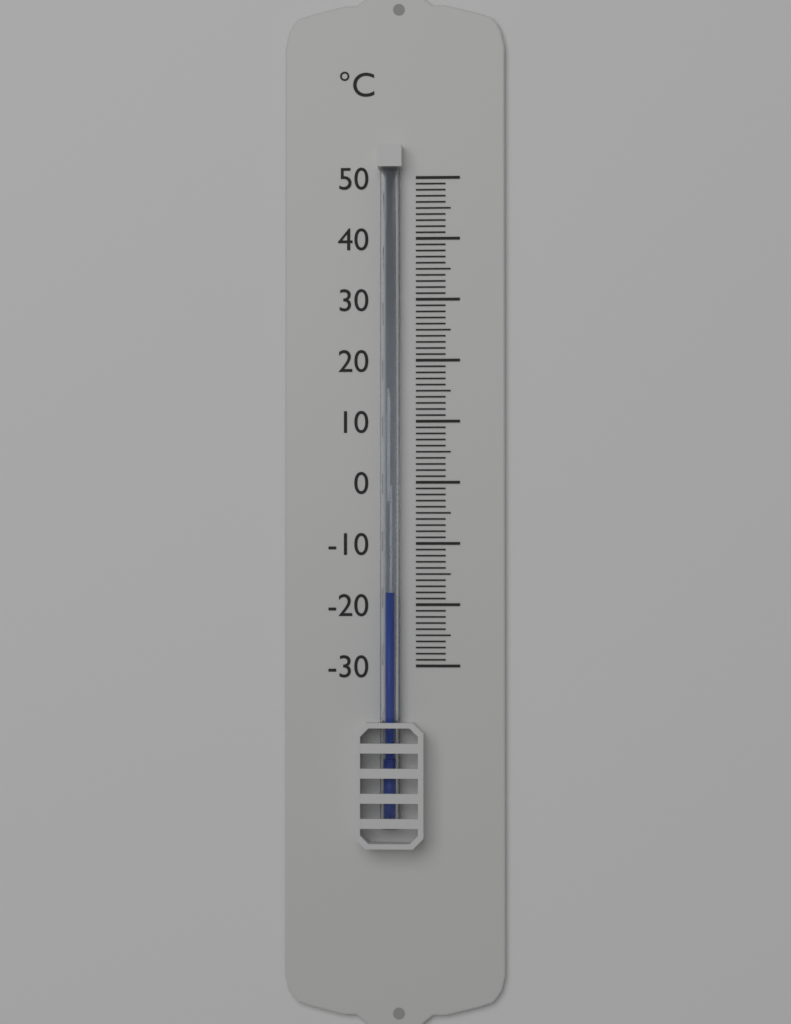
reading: -18 °C
